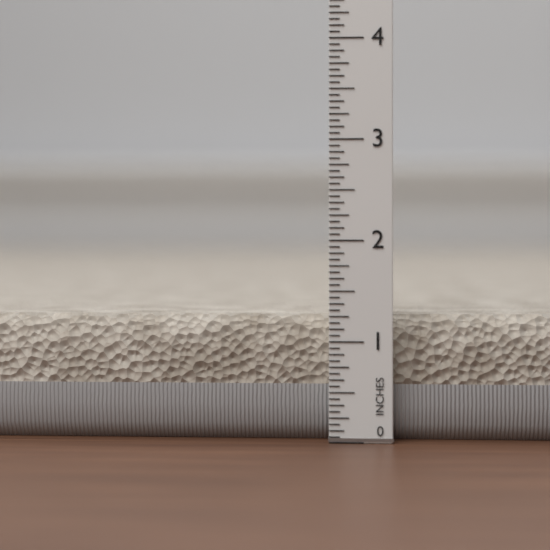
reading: 1.2500 in
